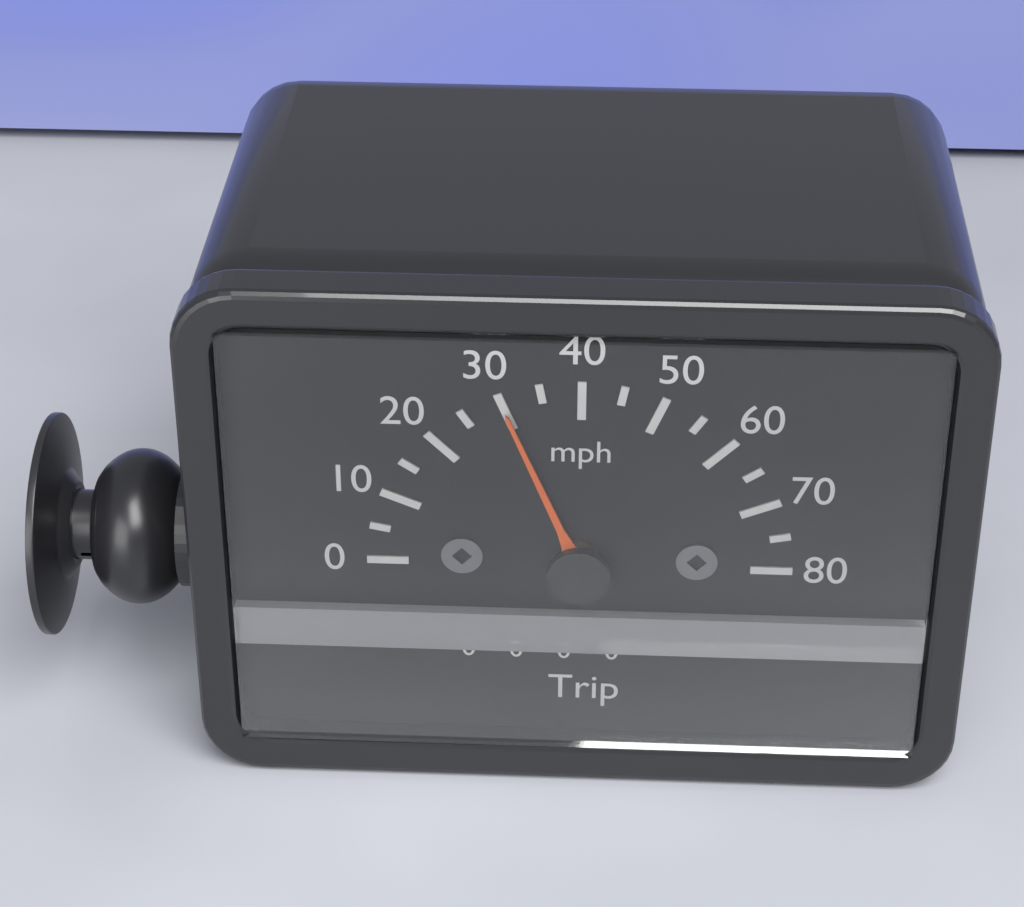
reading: 30 mph
